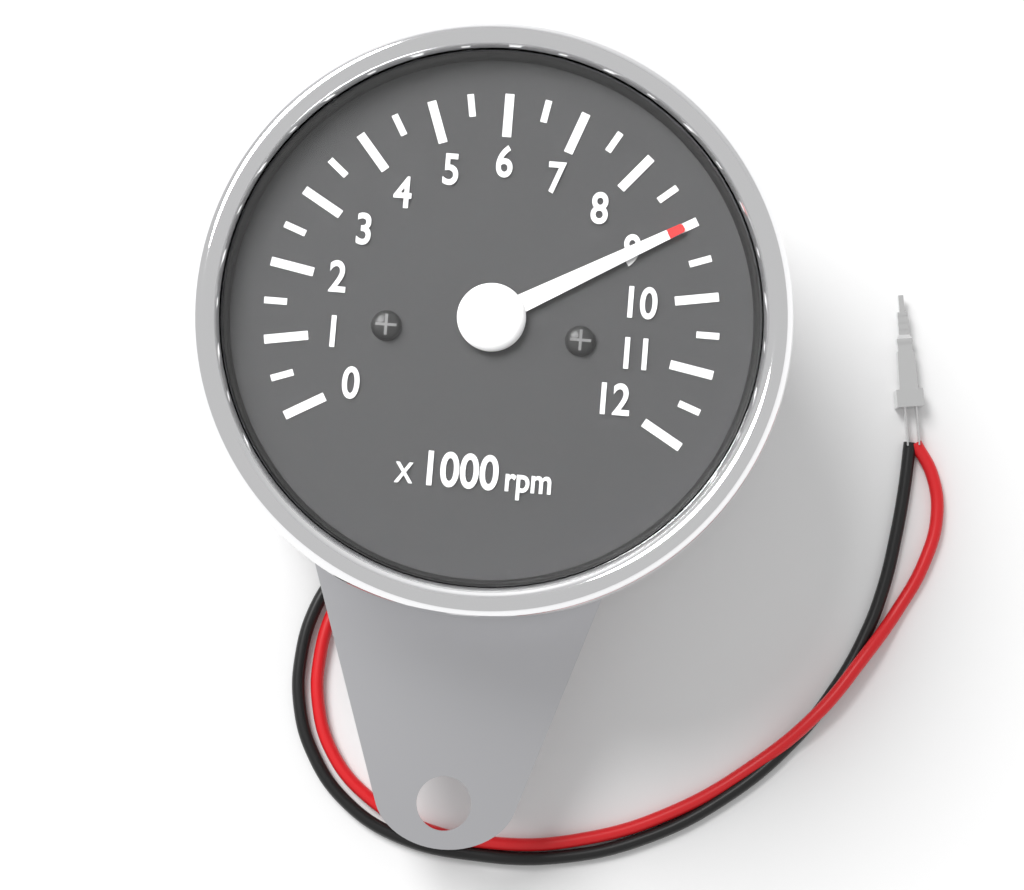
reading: 9.0 x1000 rpm
